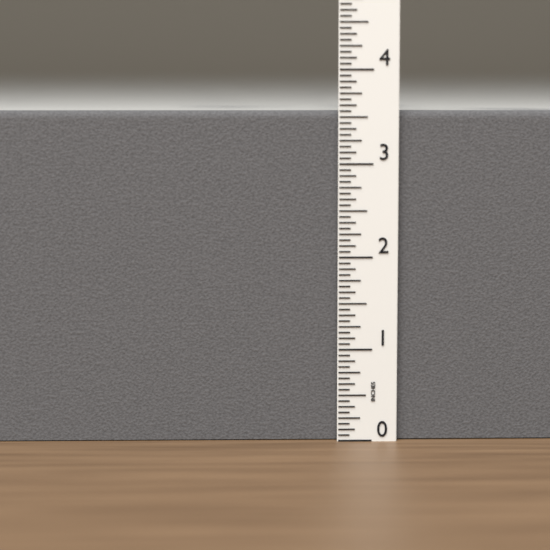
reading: 3.5625 in
